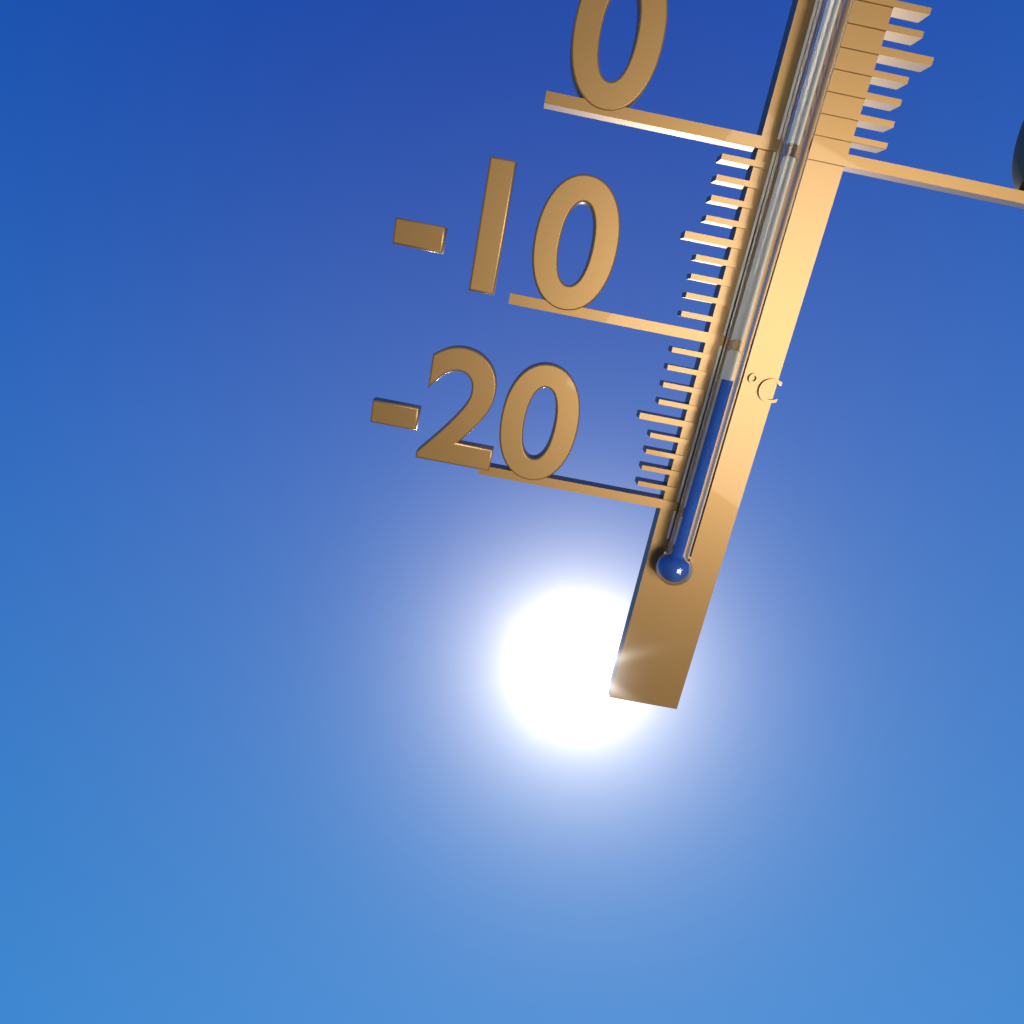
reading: -12 °C
